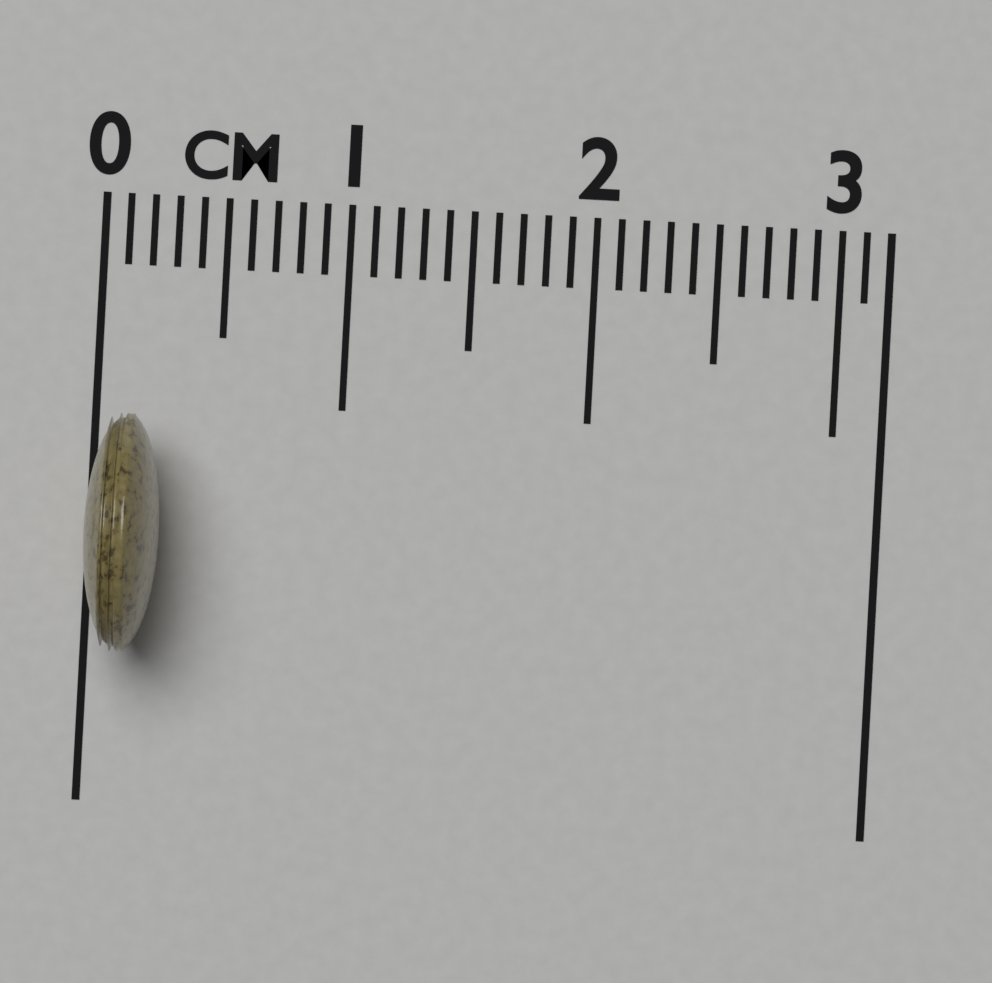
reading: 0.3 cm
